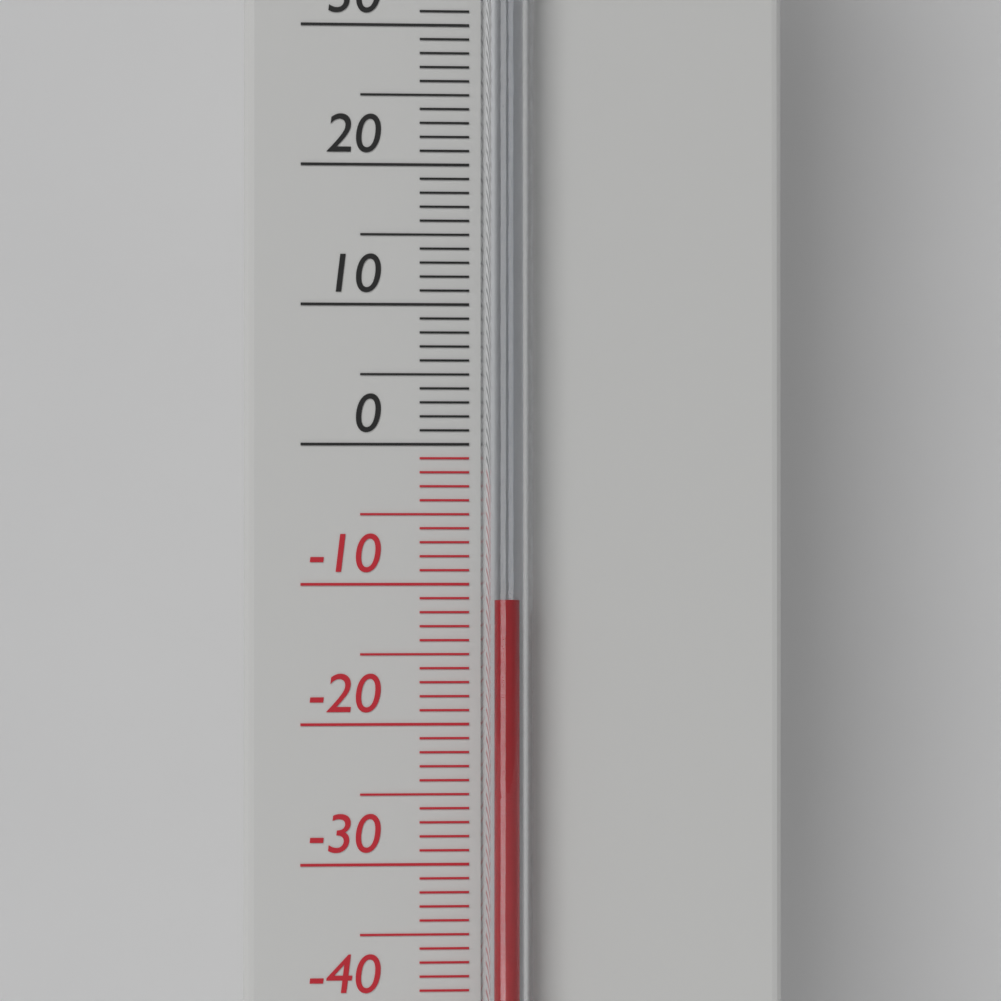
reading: -11 °C
